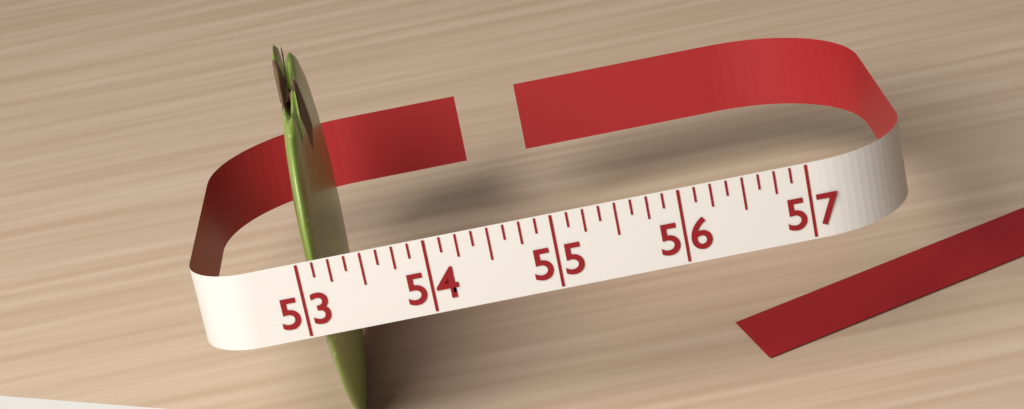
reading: 53.250 (no unit)
